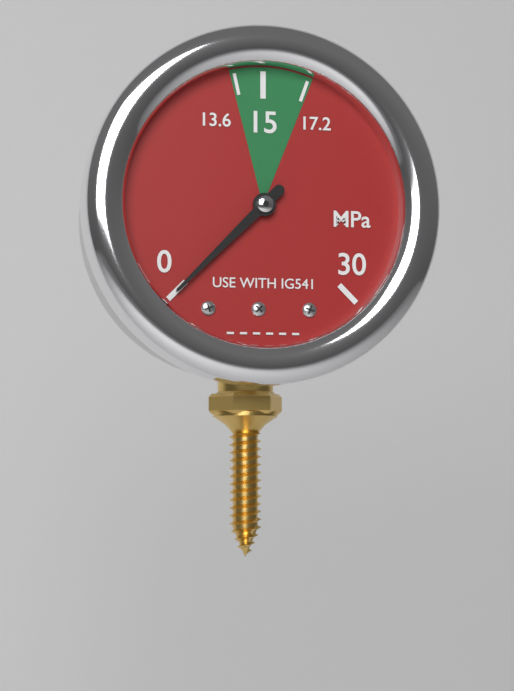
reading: 0 MPa
